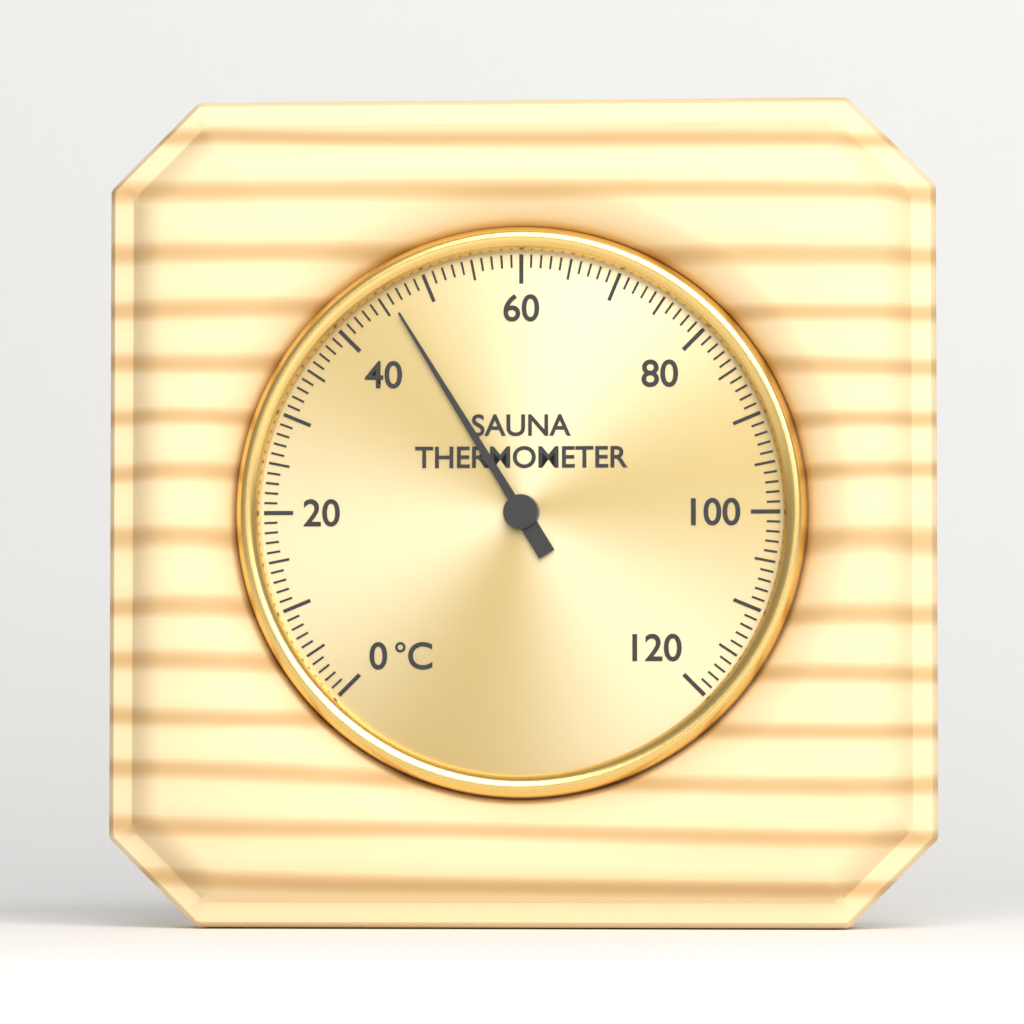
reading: 46 °C
